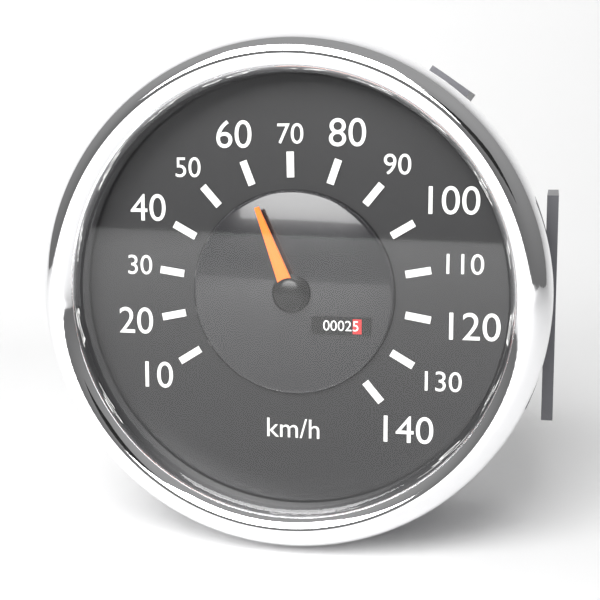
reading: 60 km/h
